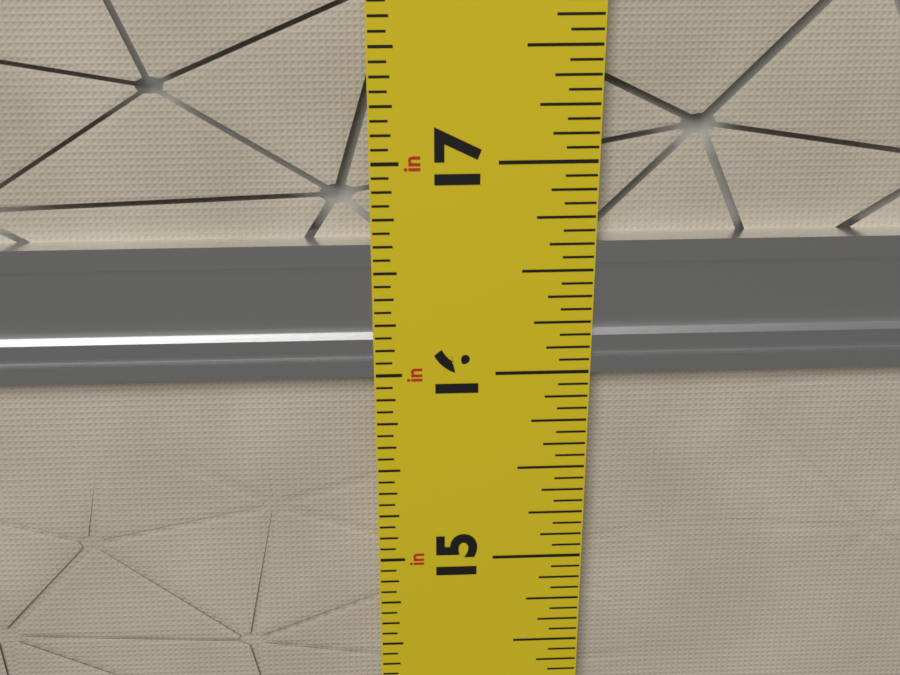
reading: 16.6250 in
